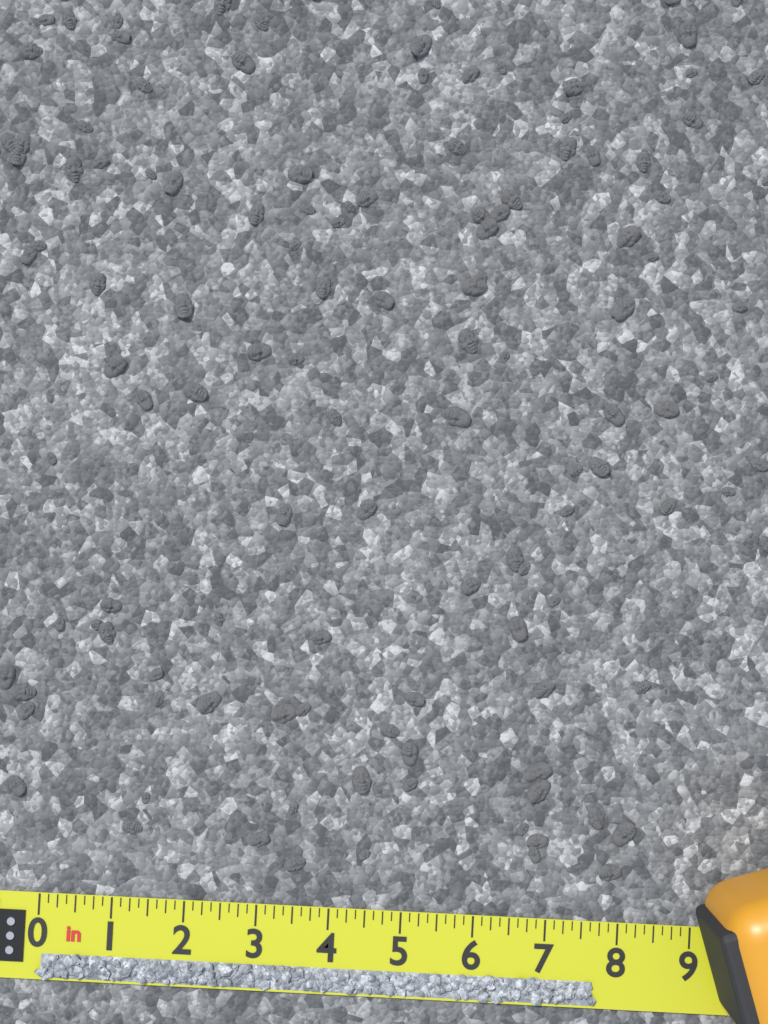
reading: 7.750 in
